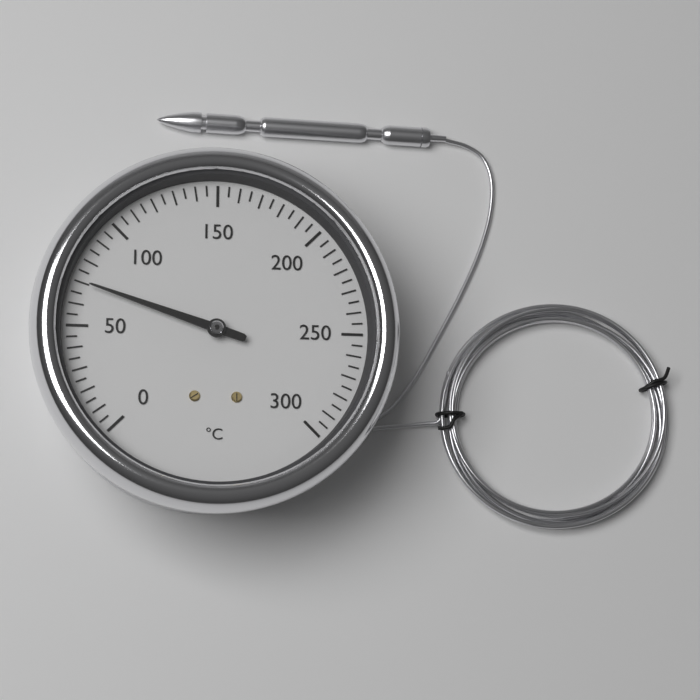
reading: 70 °C
